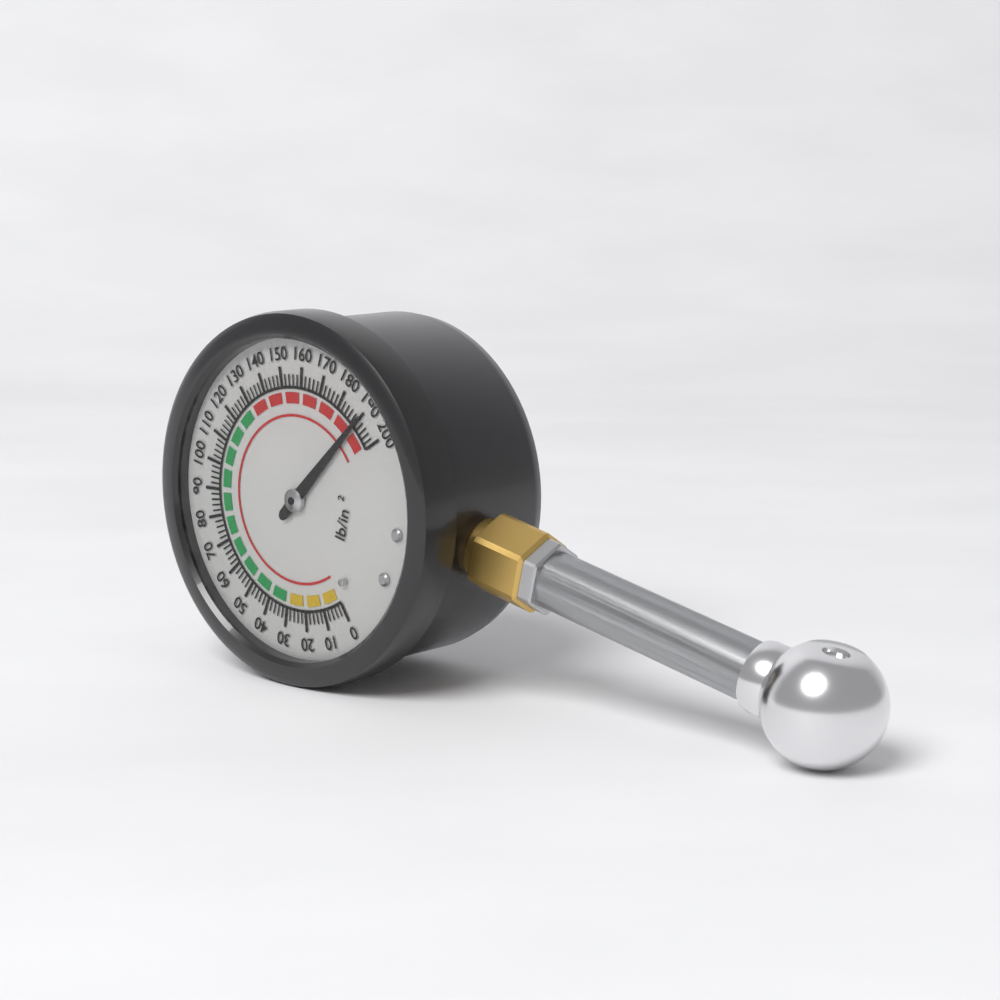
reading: 190 psi
